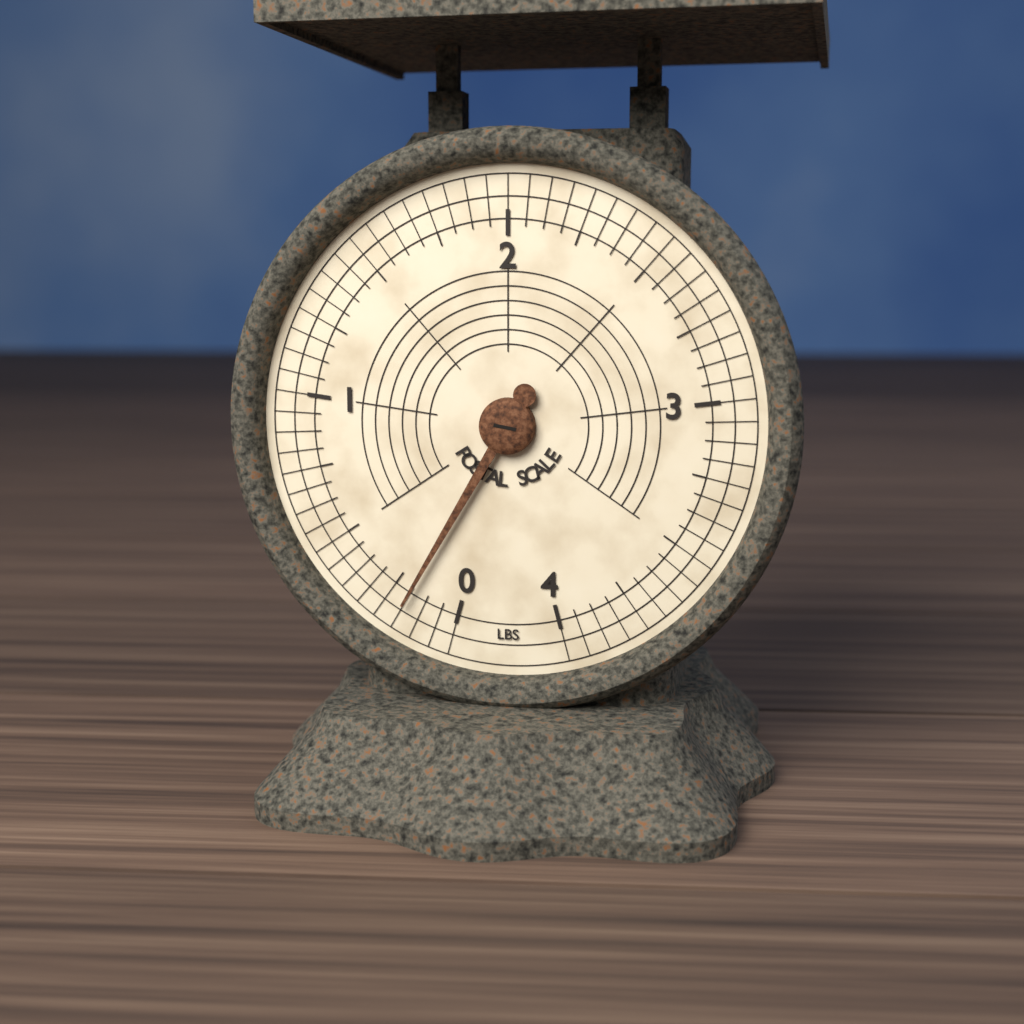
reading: 0.1875 lbs
